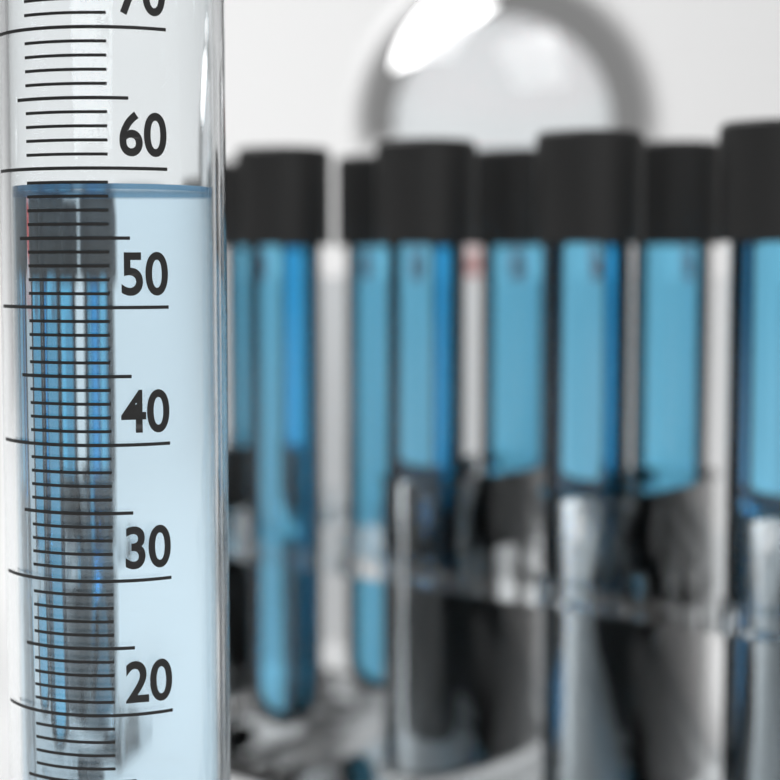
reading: 59 ml
